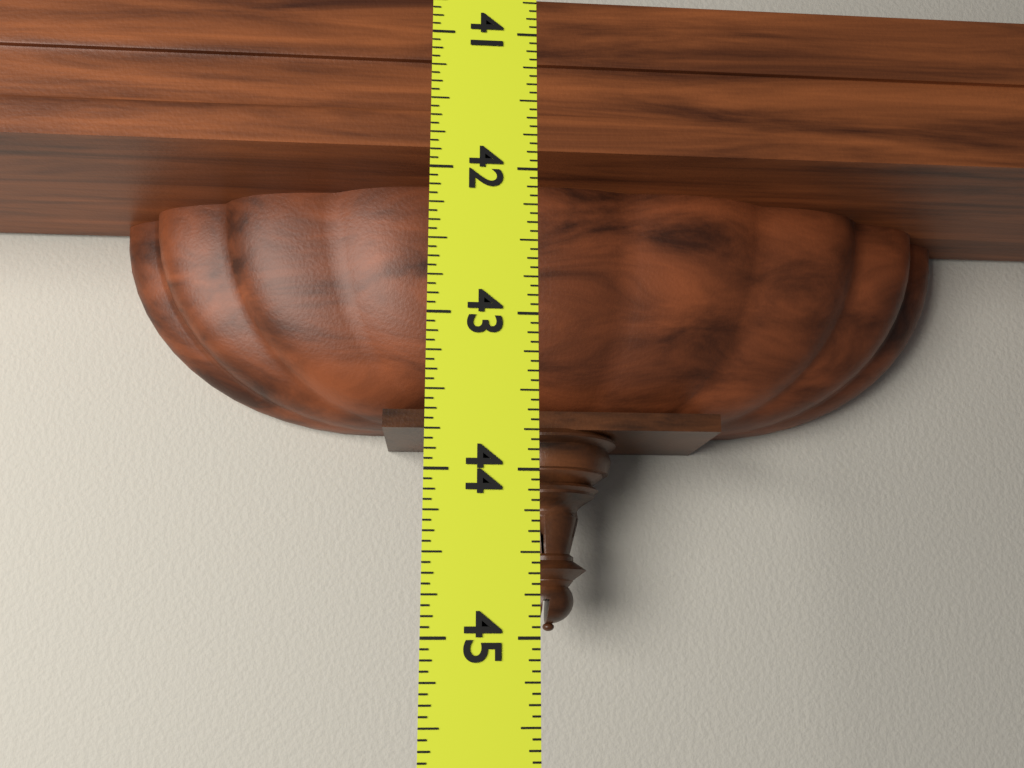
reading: 44.9375 (no unit)
